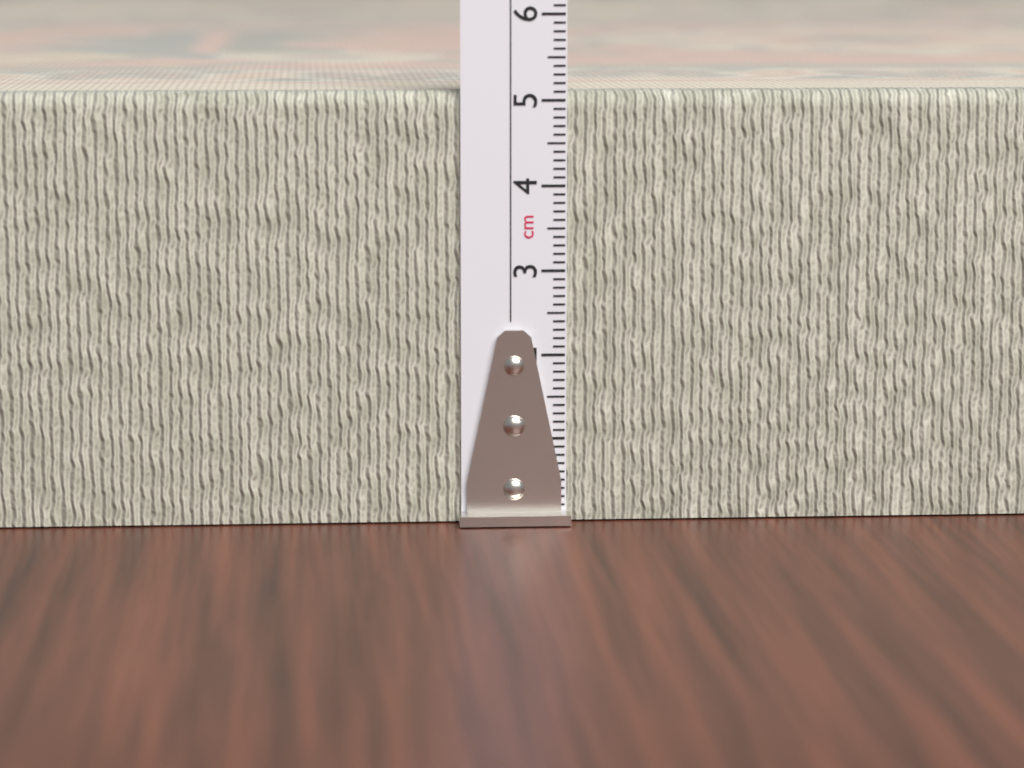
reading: 5.1 cm
